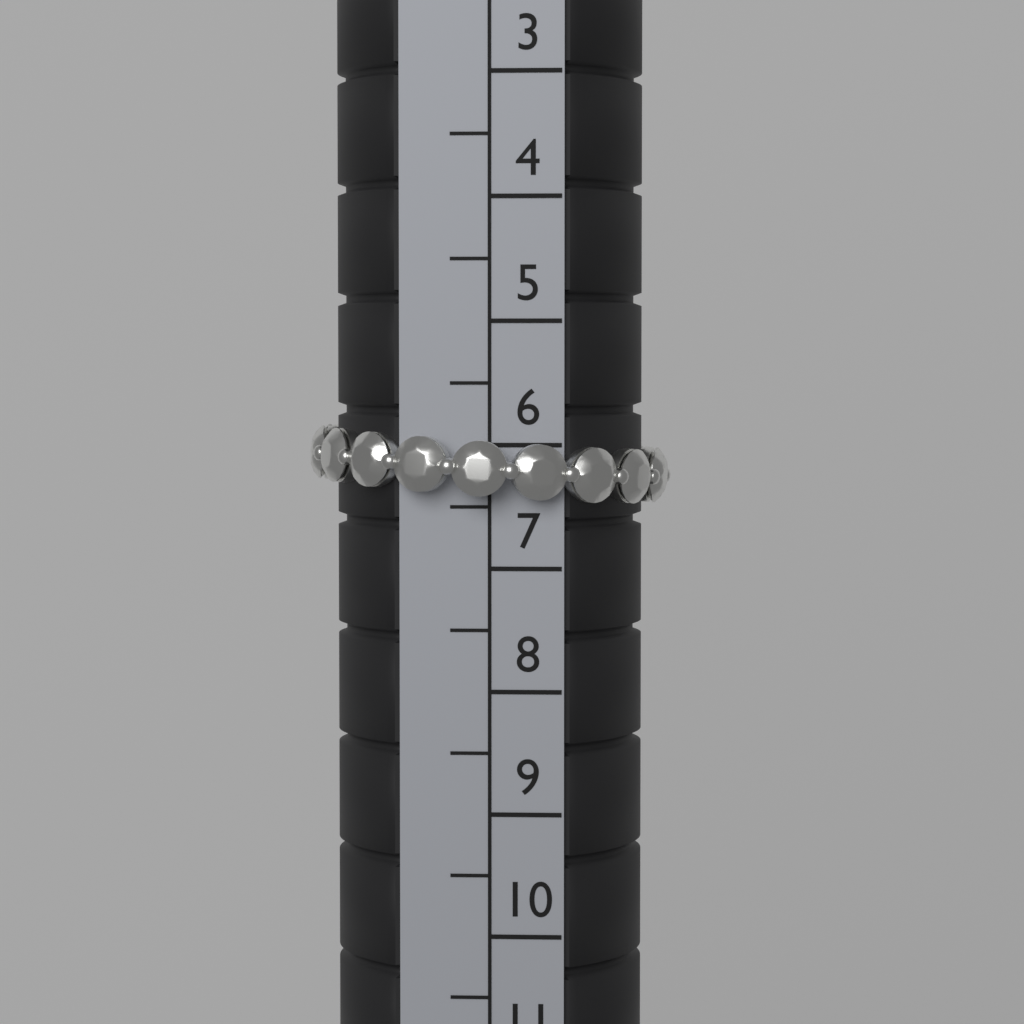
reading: 6.5 (no unit)
